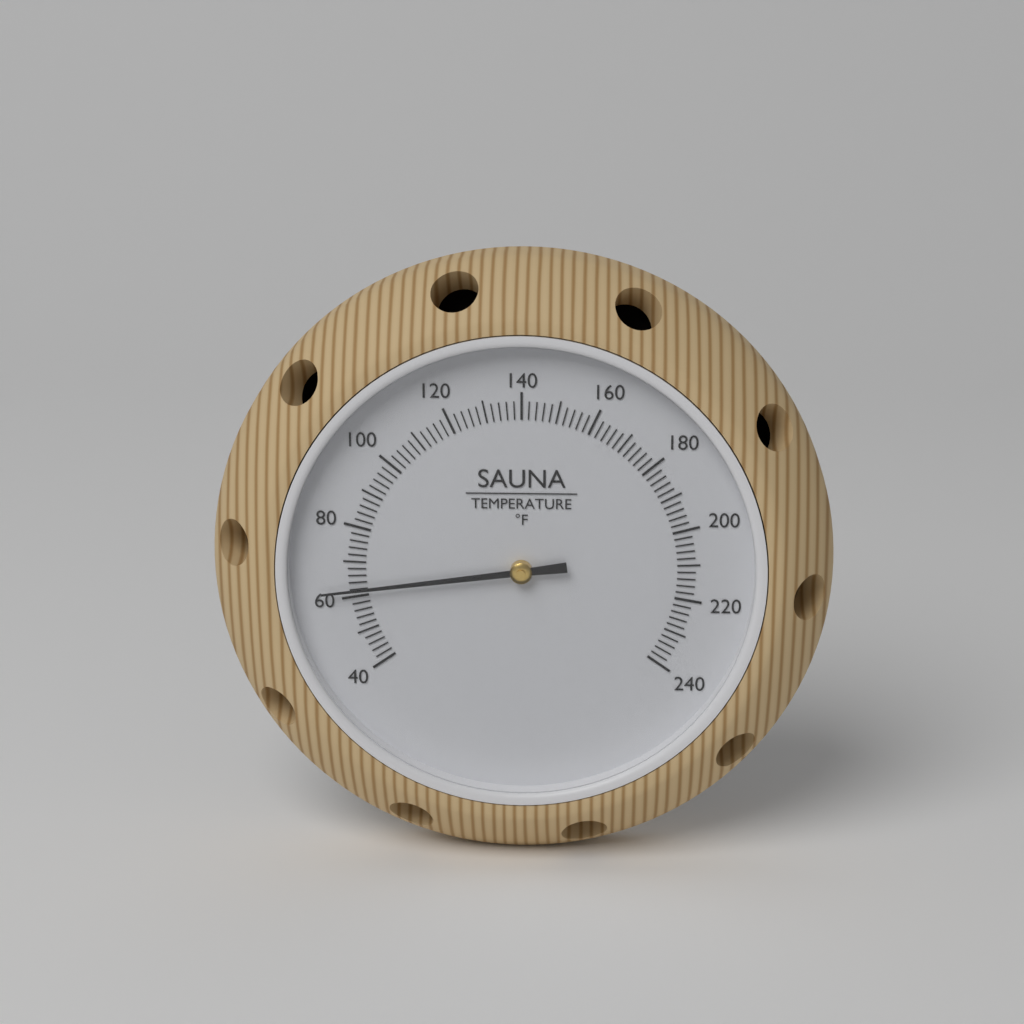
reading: 62 °F
